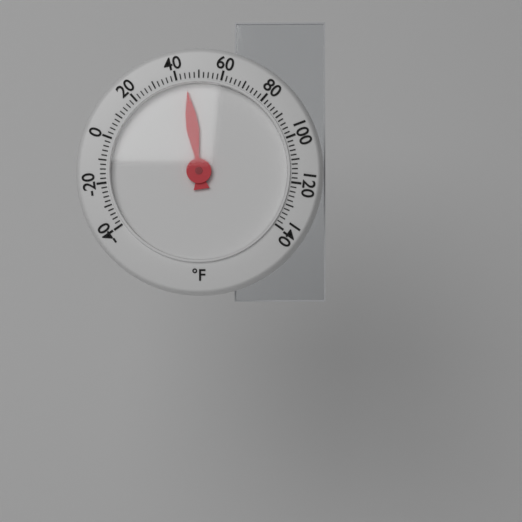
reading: 44 °F
